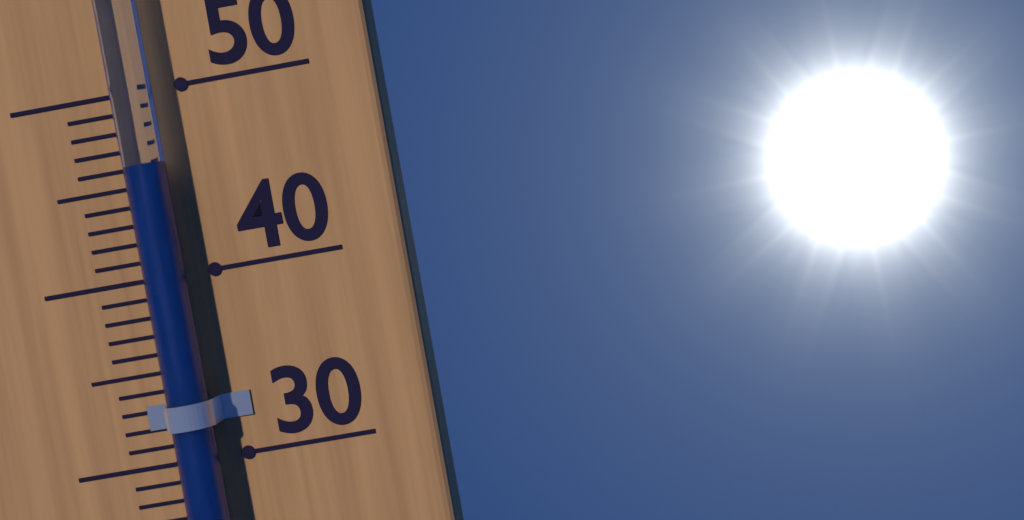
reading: 46 °C
